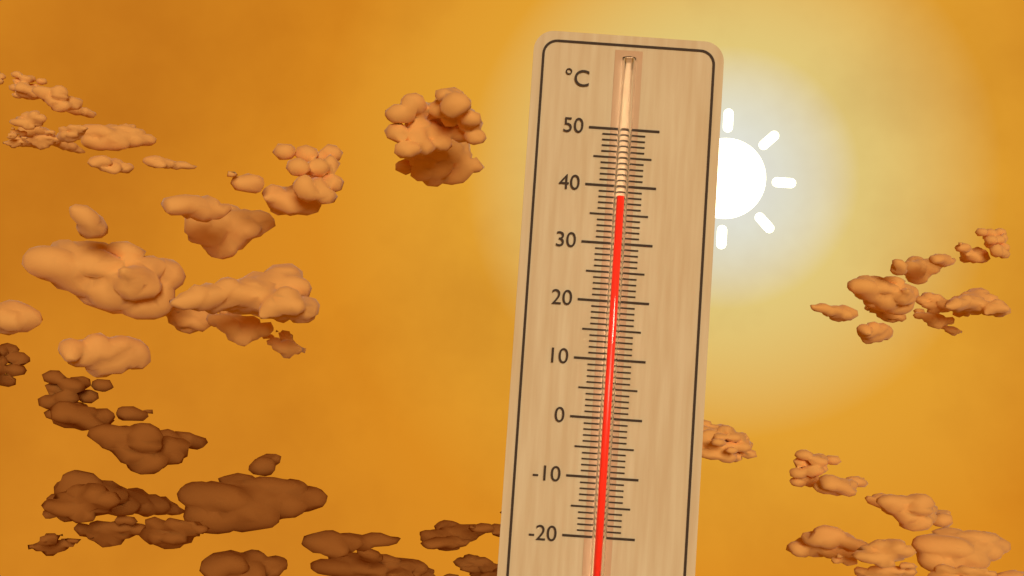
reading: 38 °C
